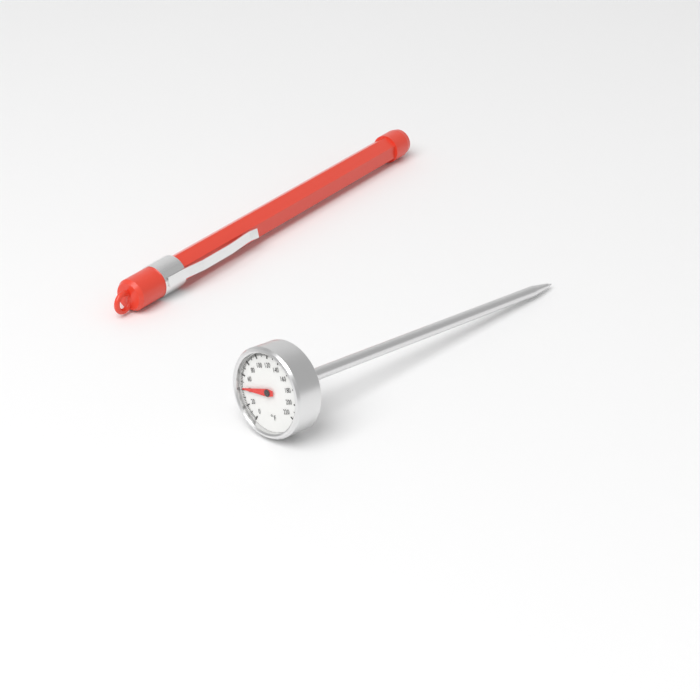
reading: 42 °F
